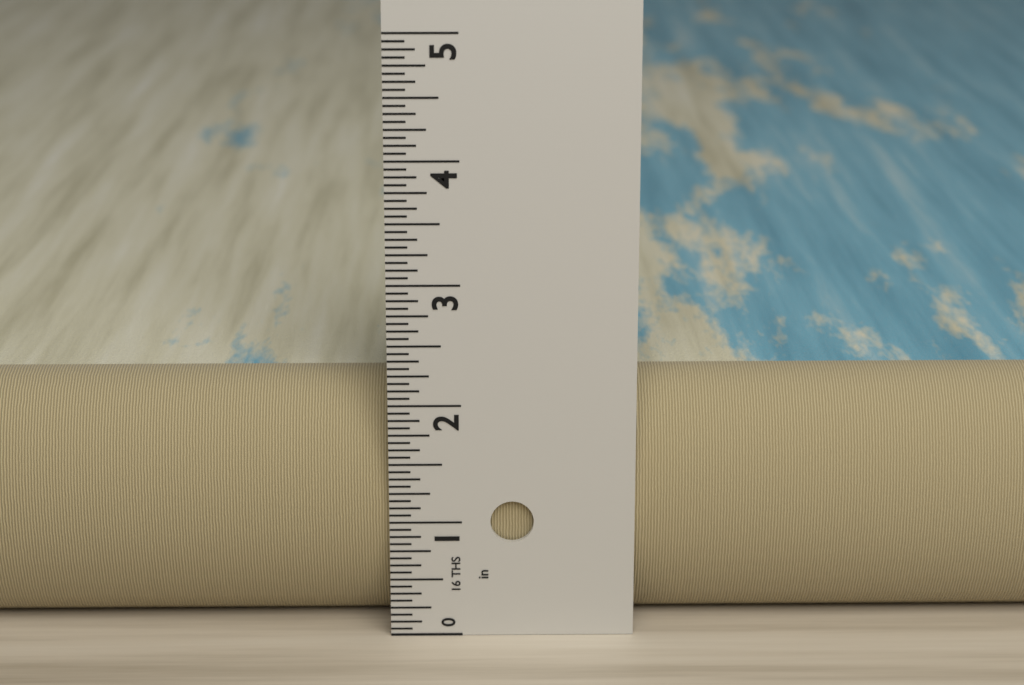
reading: 2.1250 in
